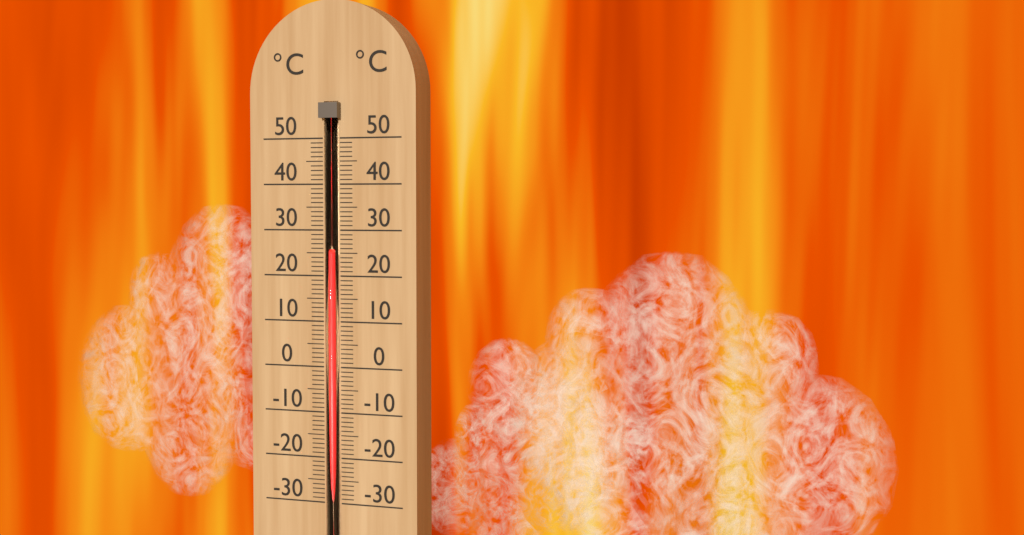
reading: 25 °C
